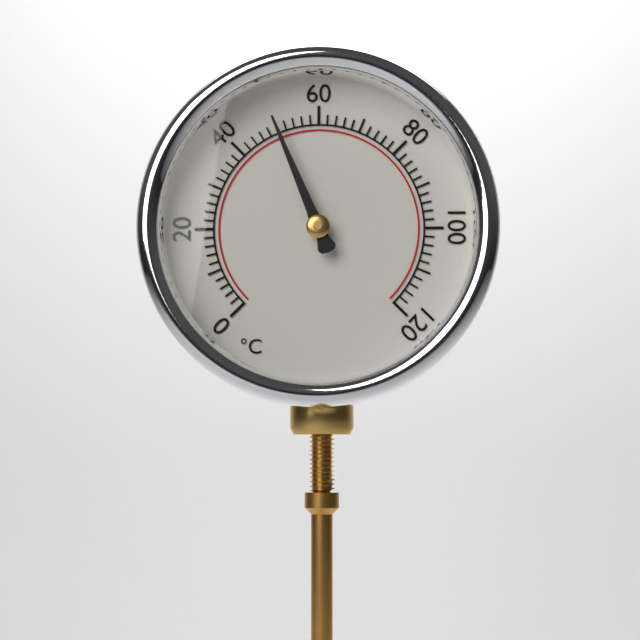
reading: 50 °C
